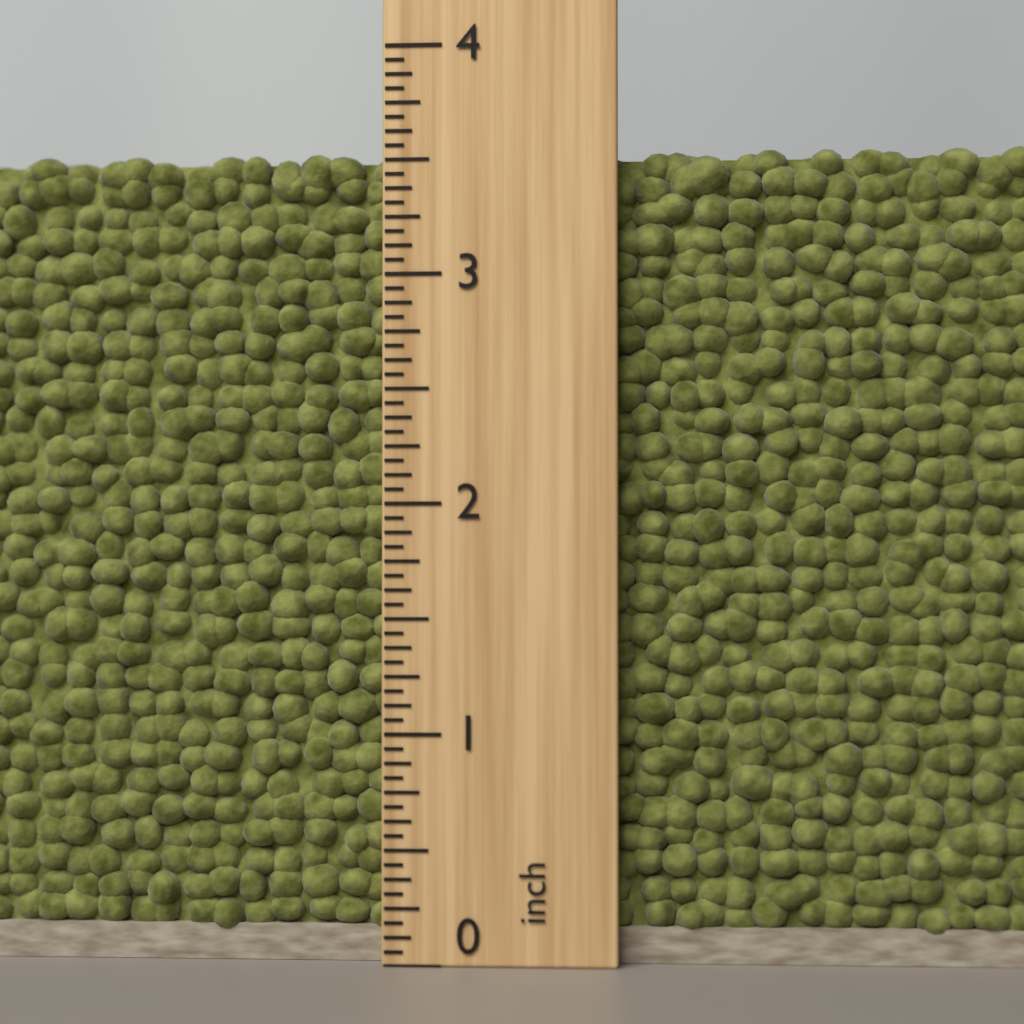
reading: 3.5625 inch
